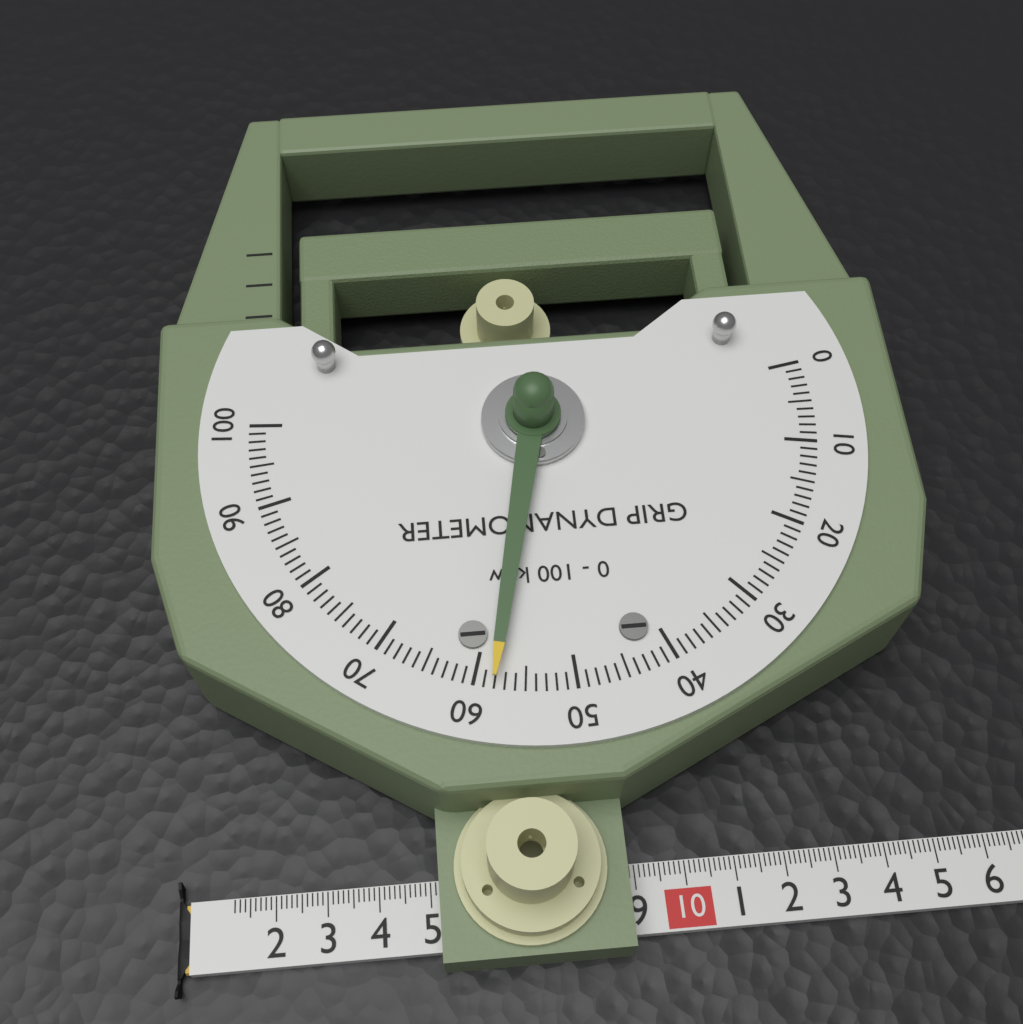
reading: 58 kgw
